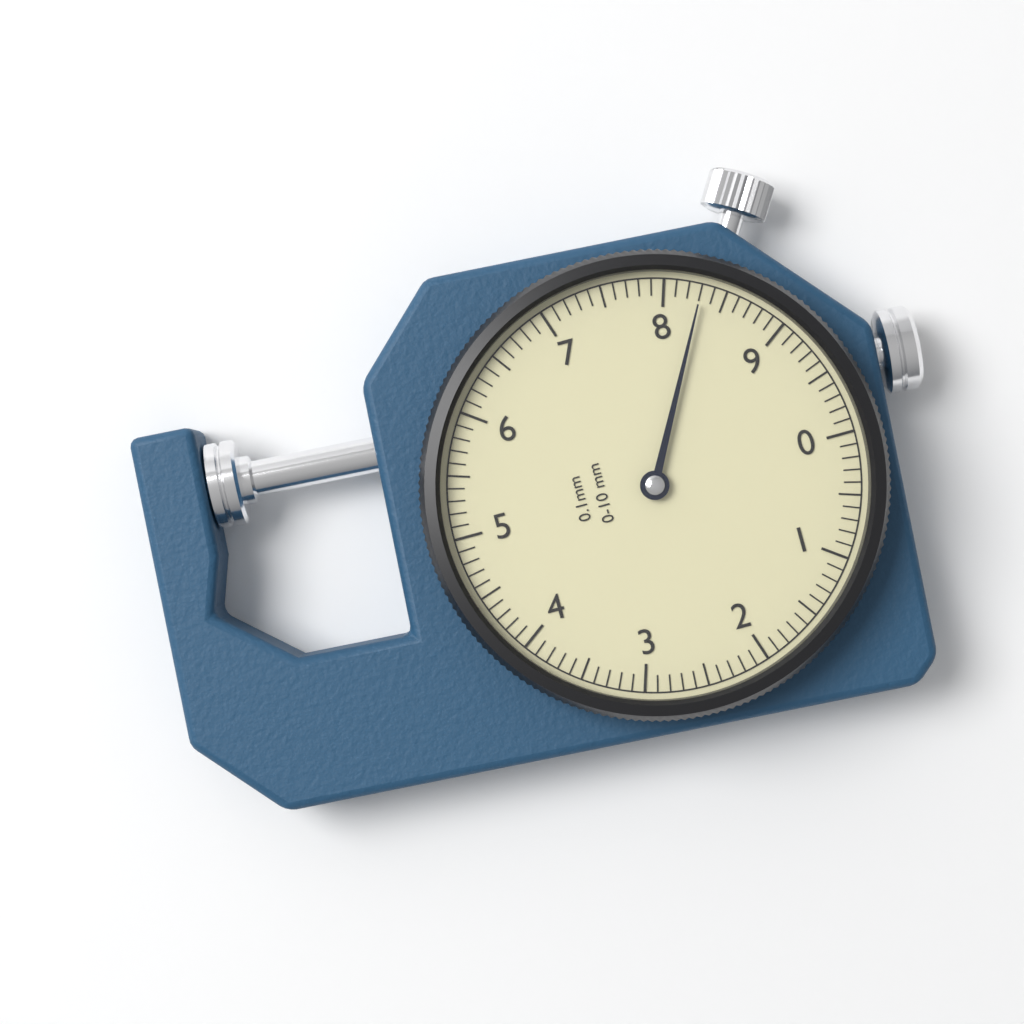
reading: 8.3 mm
